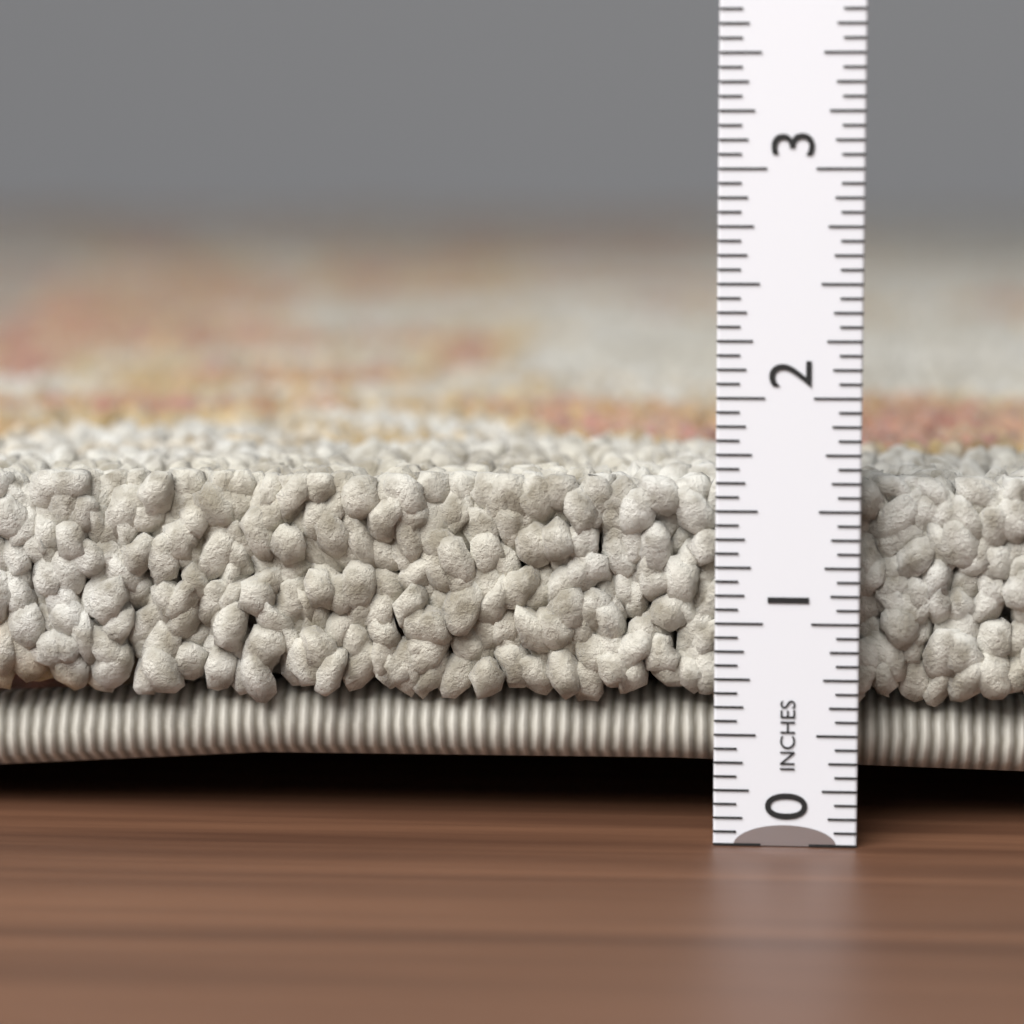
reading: 1.6250 in
